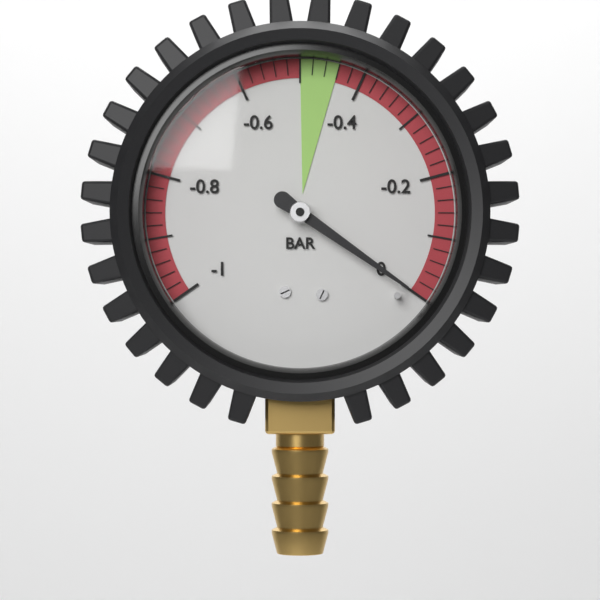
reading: 0.00 bar
